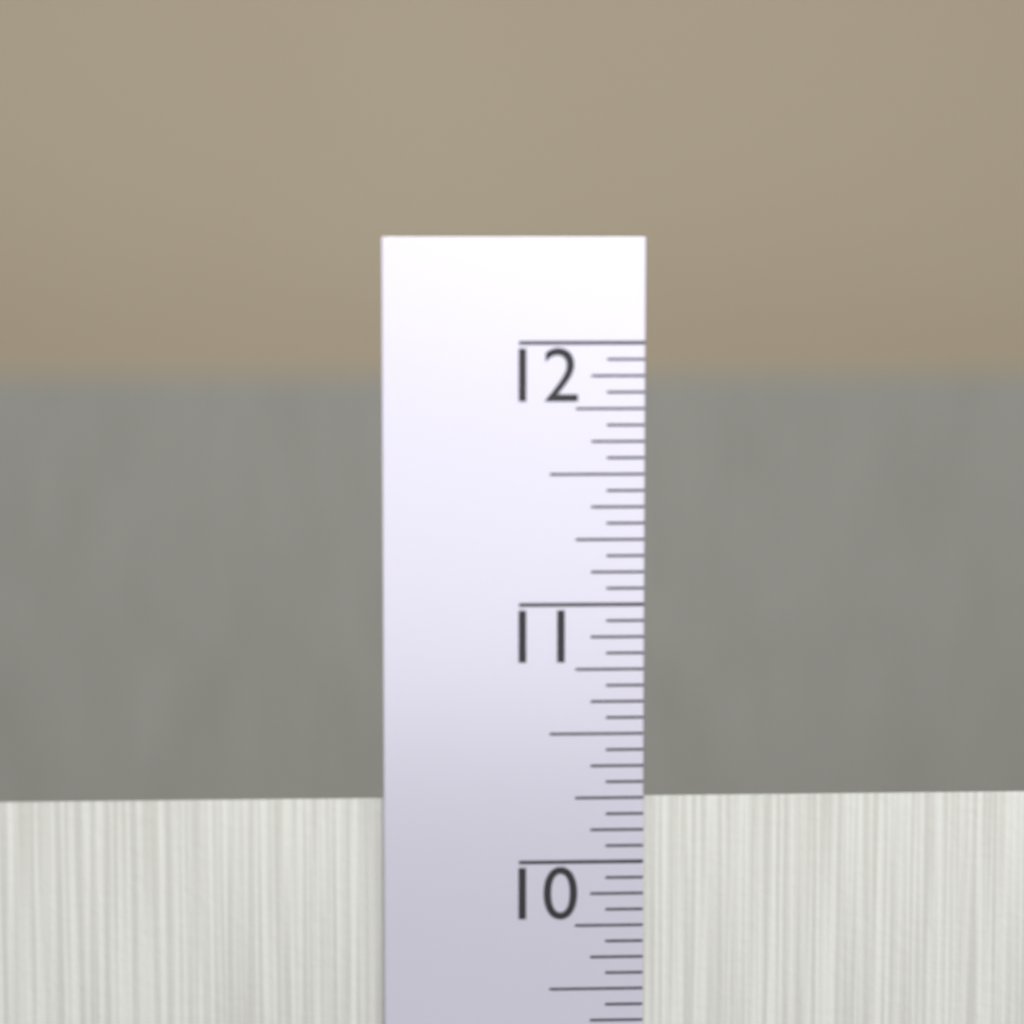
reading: 10.2500 in
